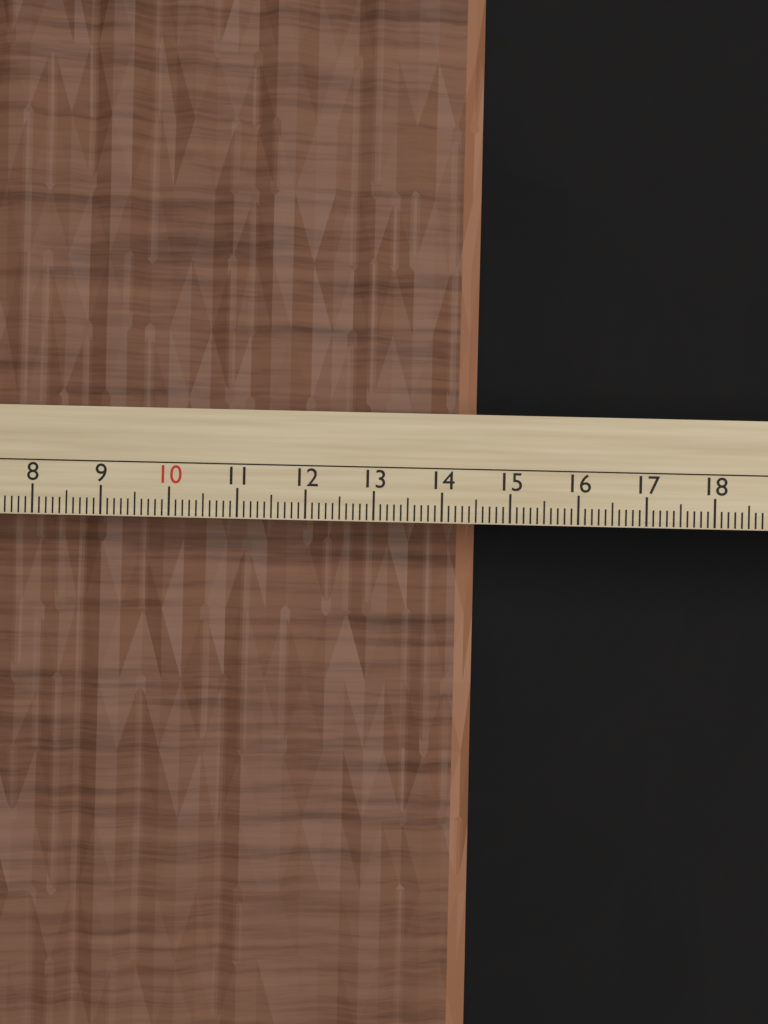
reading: 14.6 cm
